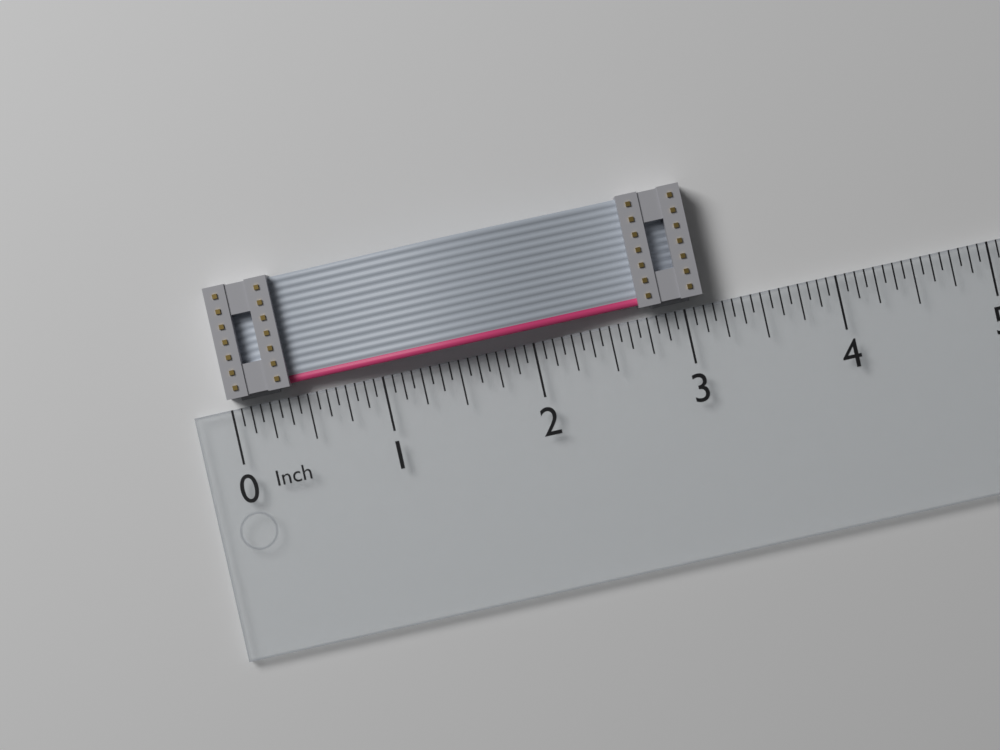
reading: 3.1250 in
